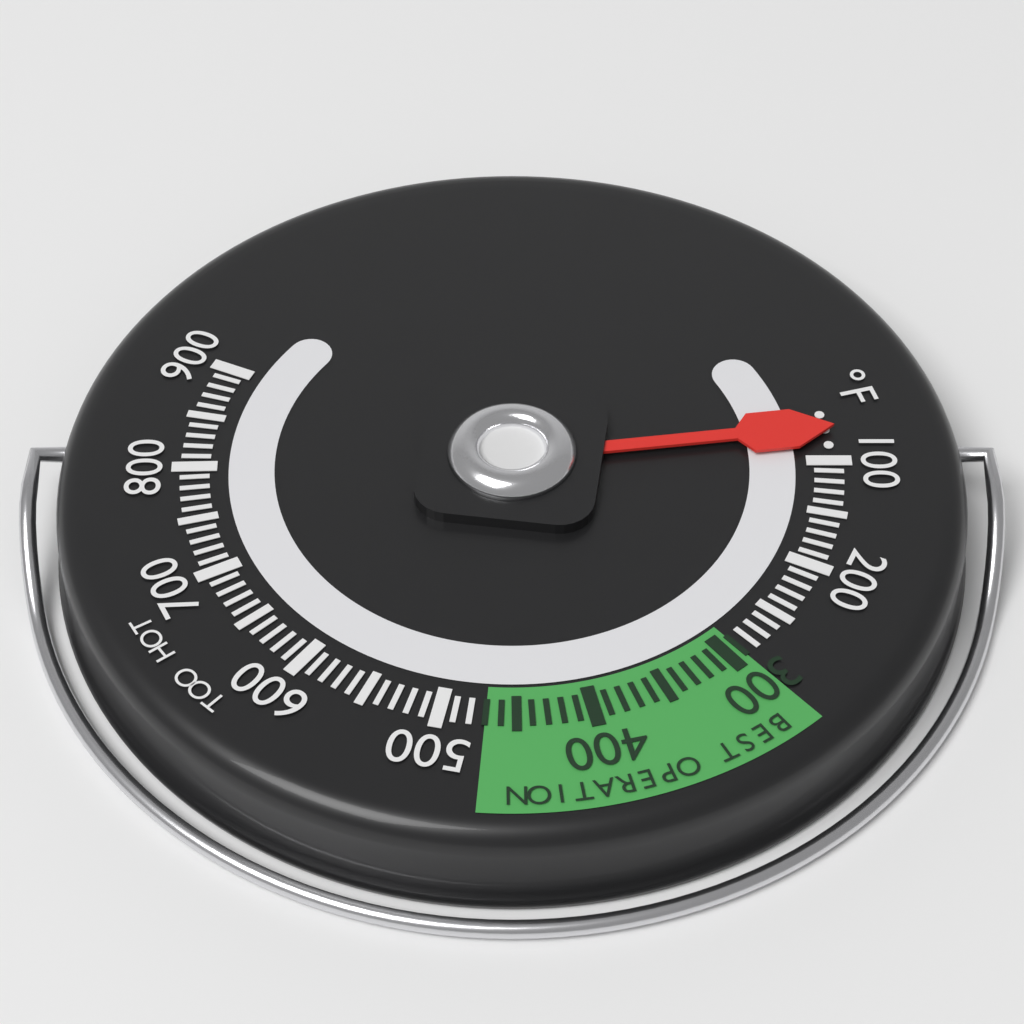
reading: 70 °F
